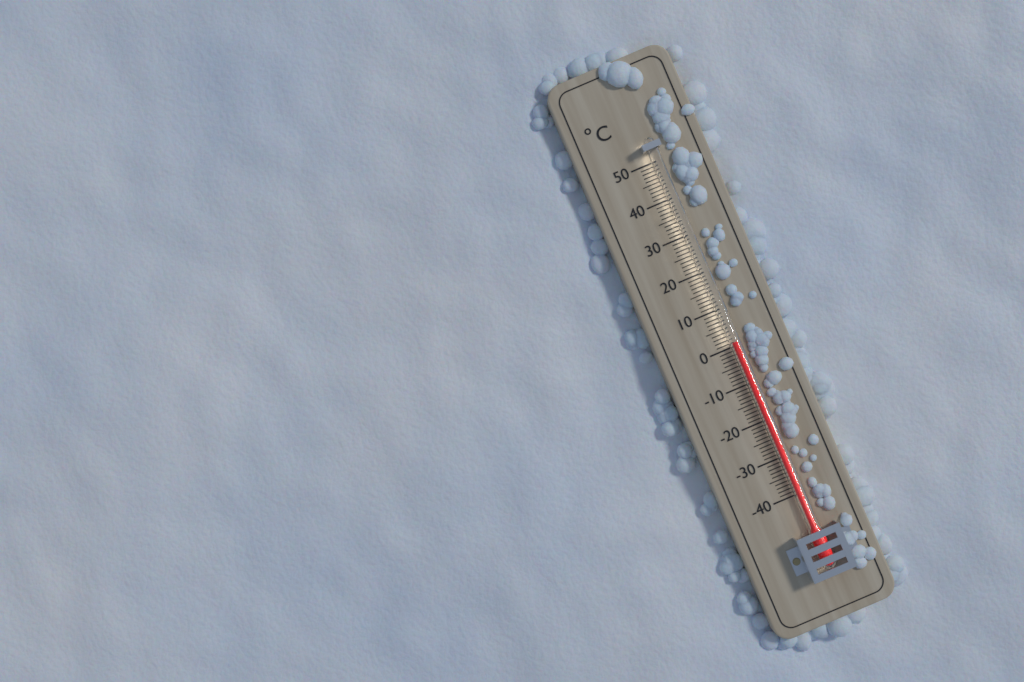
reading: 1 °C
